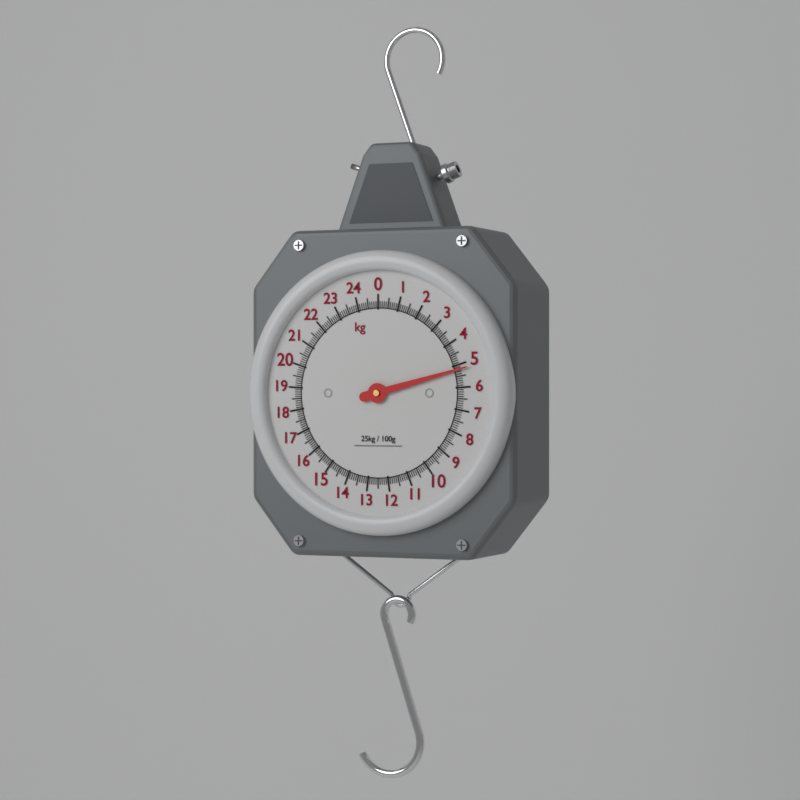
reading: 5.2 kg
